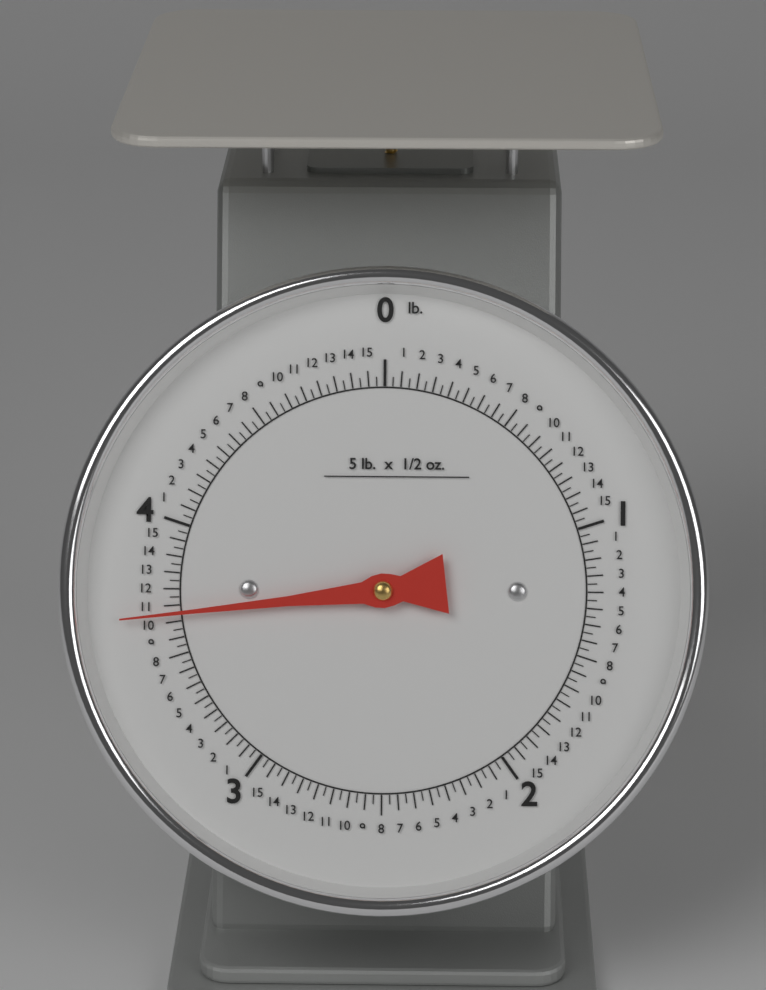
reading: 3.65625 lb
